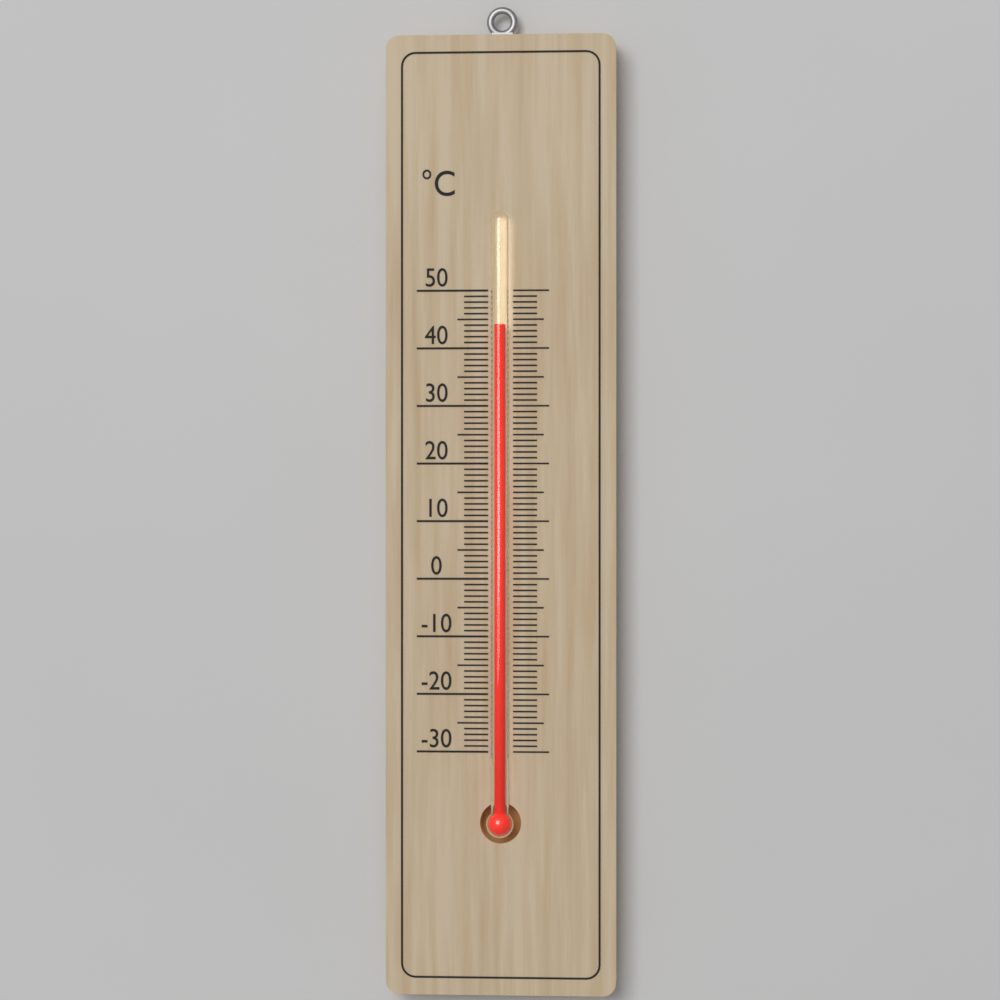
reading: 44 °C
